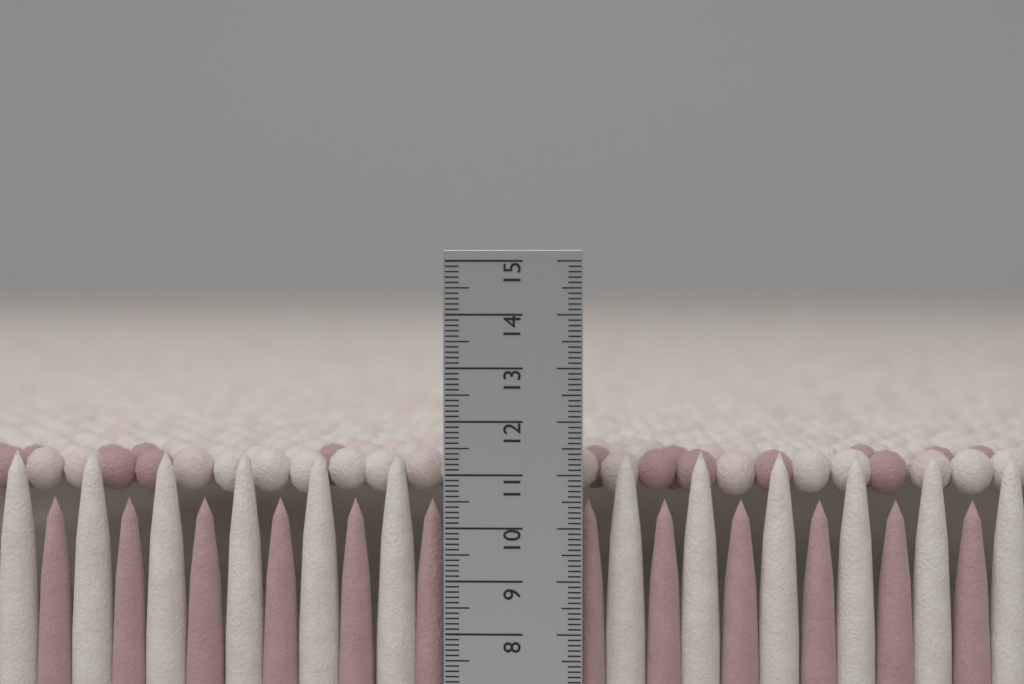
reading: 11.4 cm
